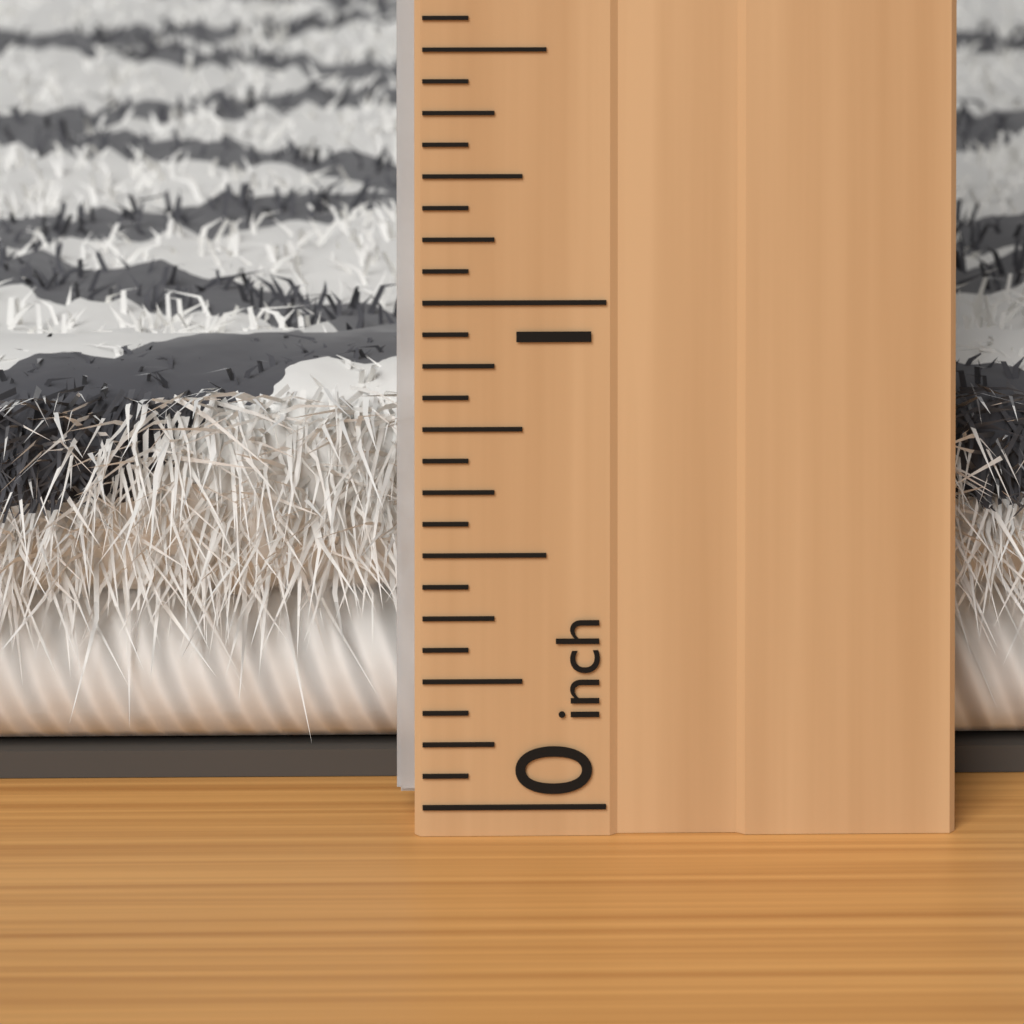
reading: 0.7500 inch
